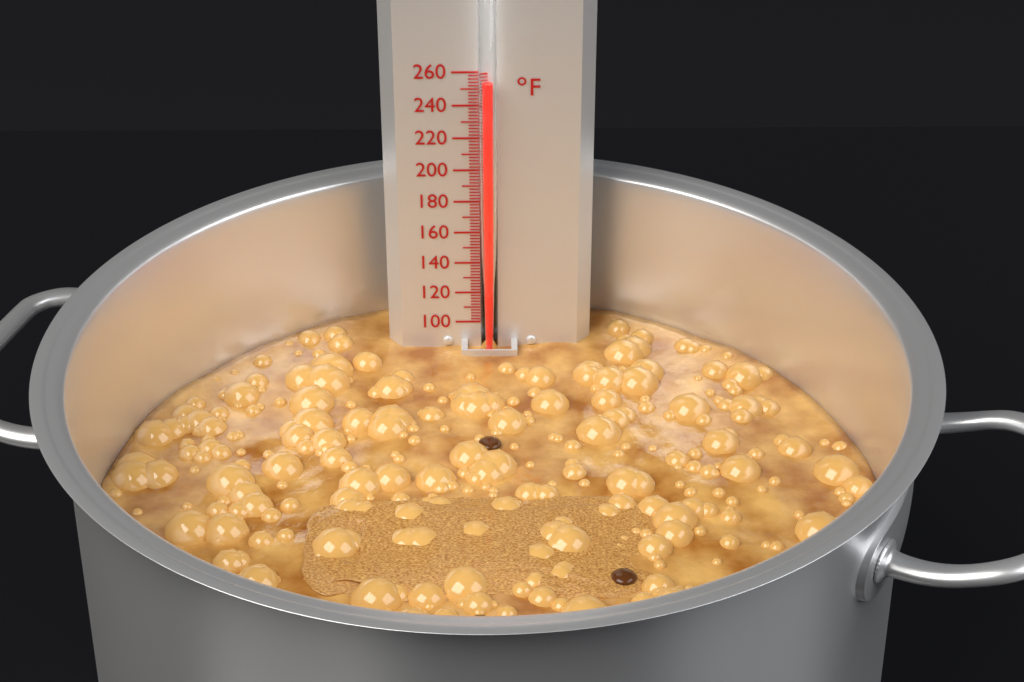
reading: 256 °F
